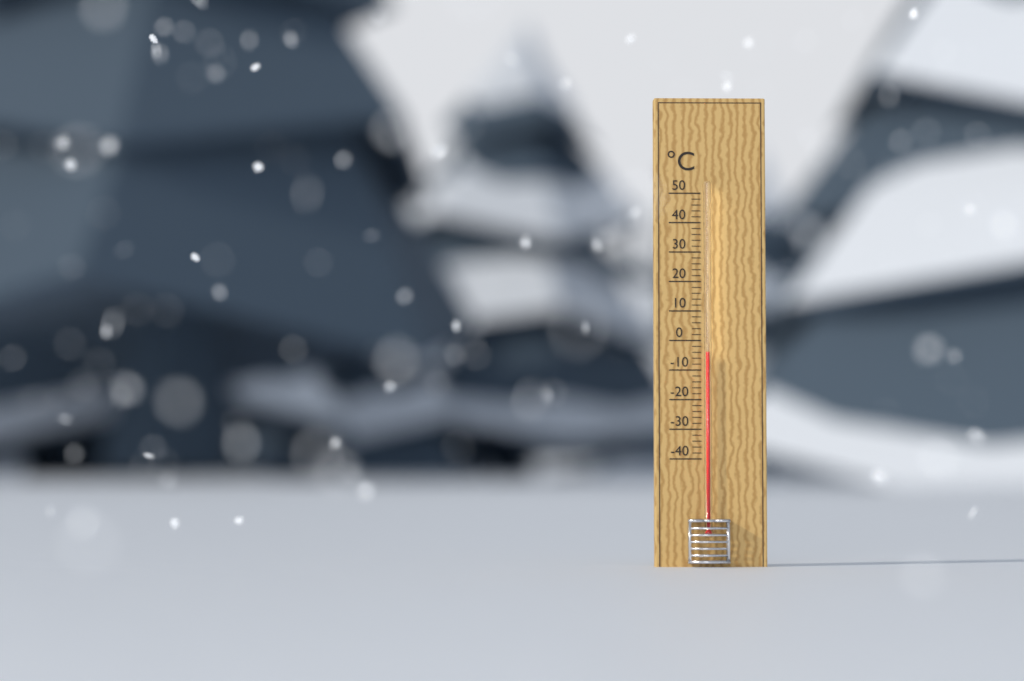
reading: -4 °C
